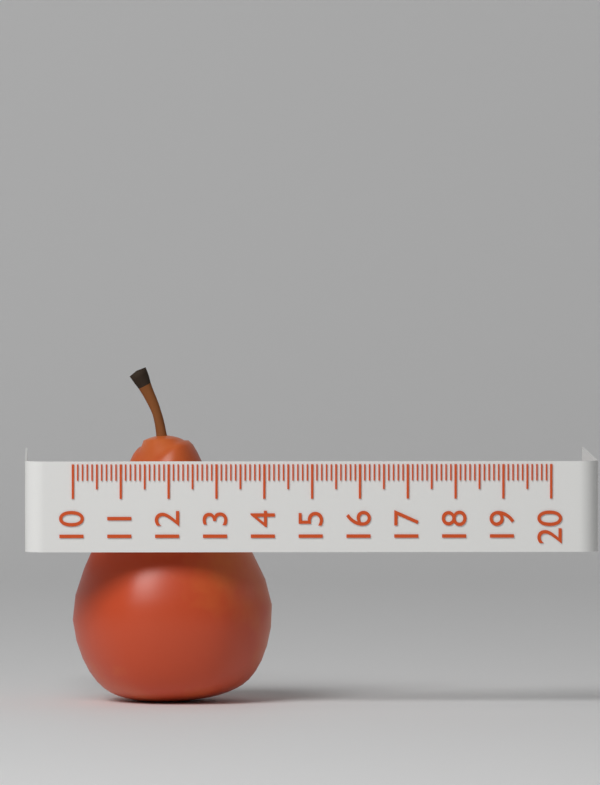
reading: 14.2 (no unit)
